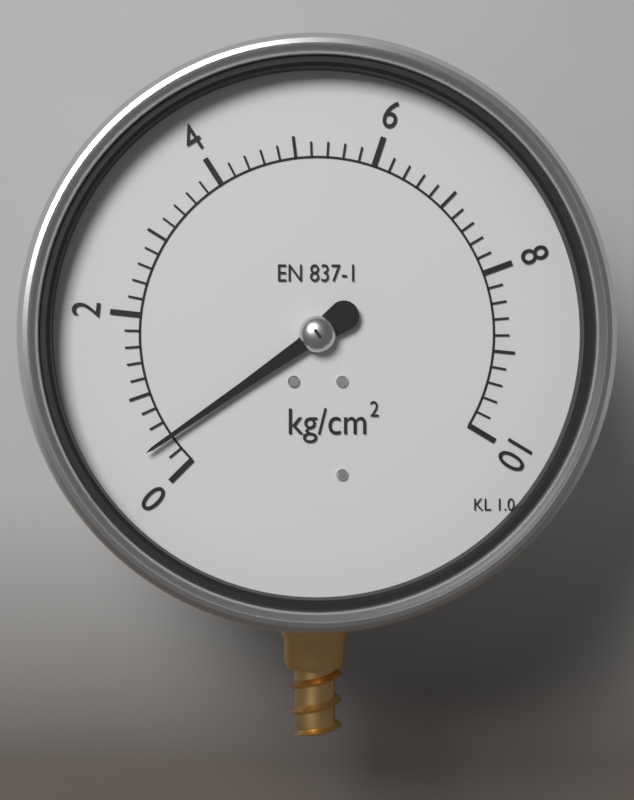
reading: 0.4 kg/cm²
